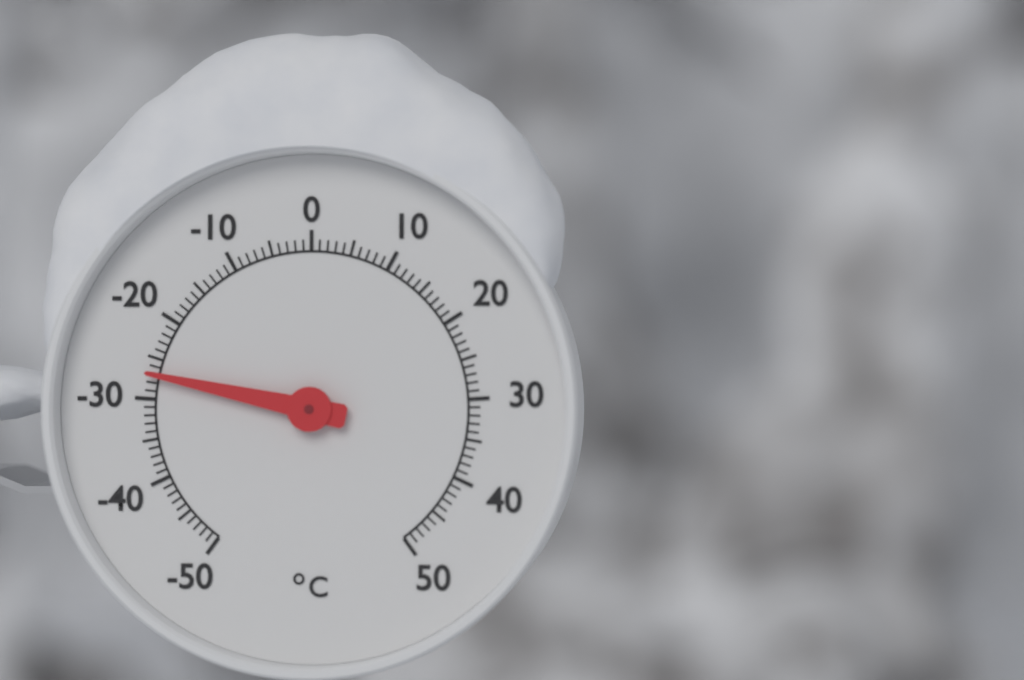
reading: -27 °C
